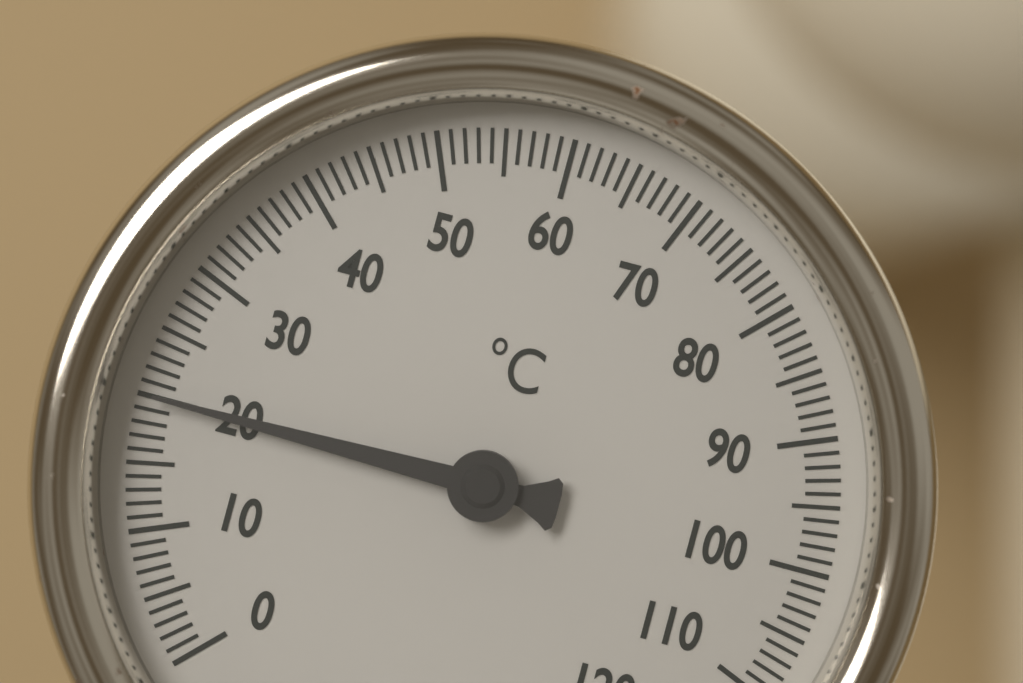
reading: 20 °C
